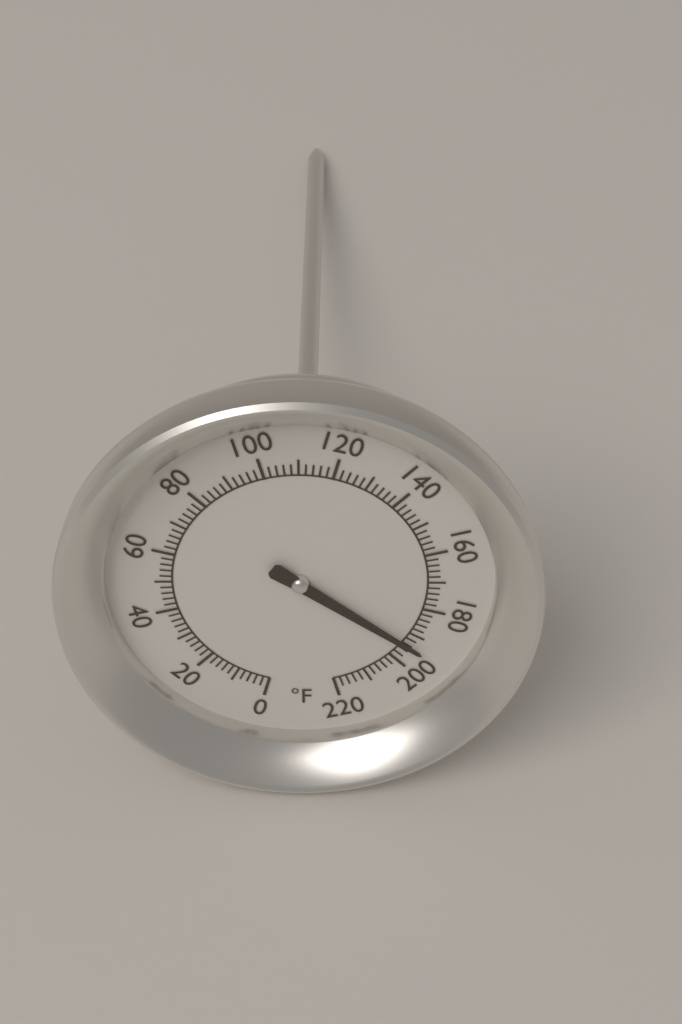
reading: 194 °F
